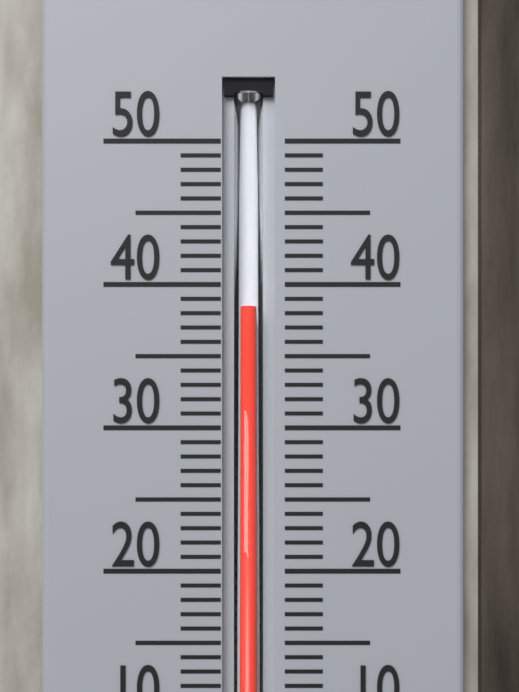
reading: 38.5 °C
